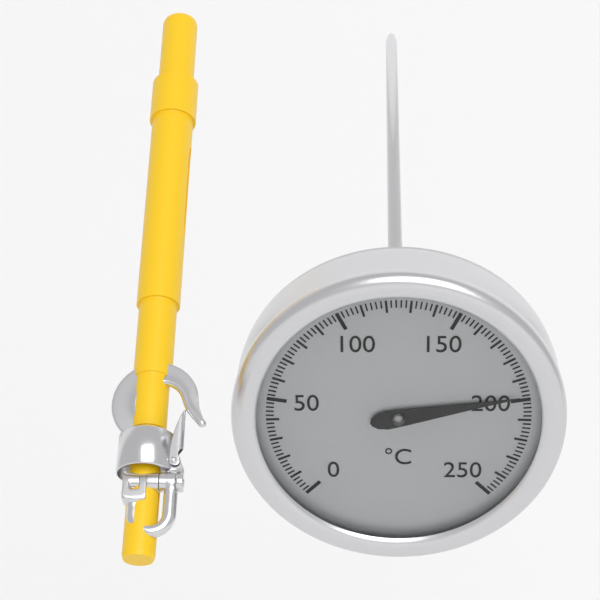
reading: 198 °C
